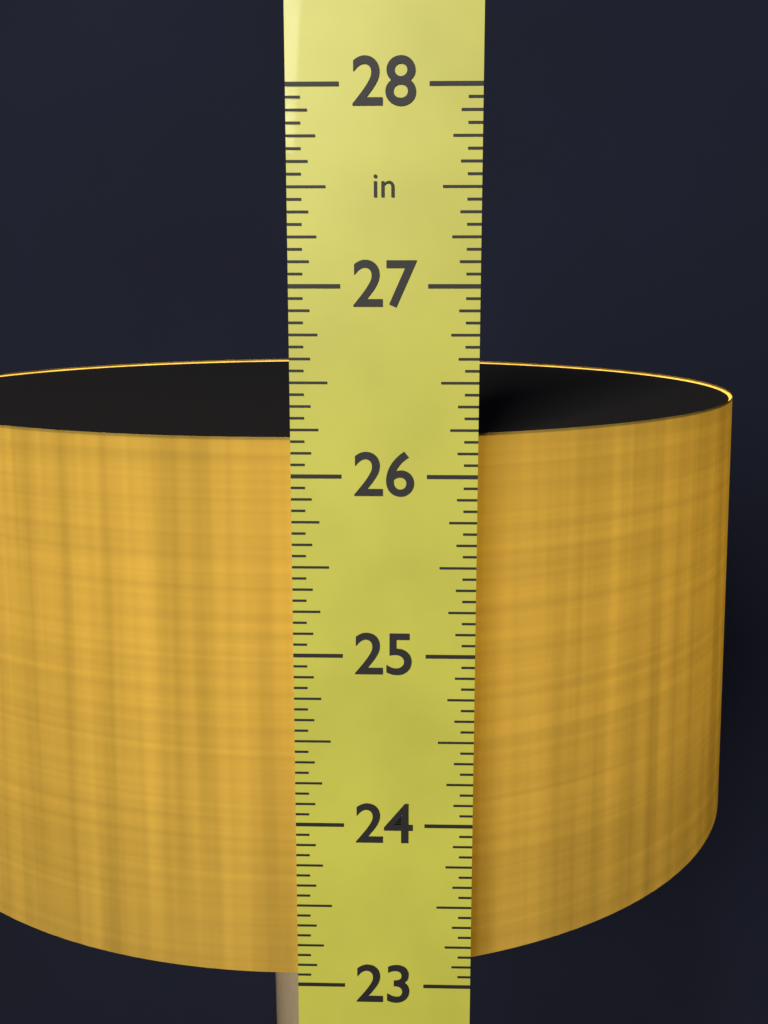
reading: 26.1875 in
